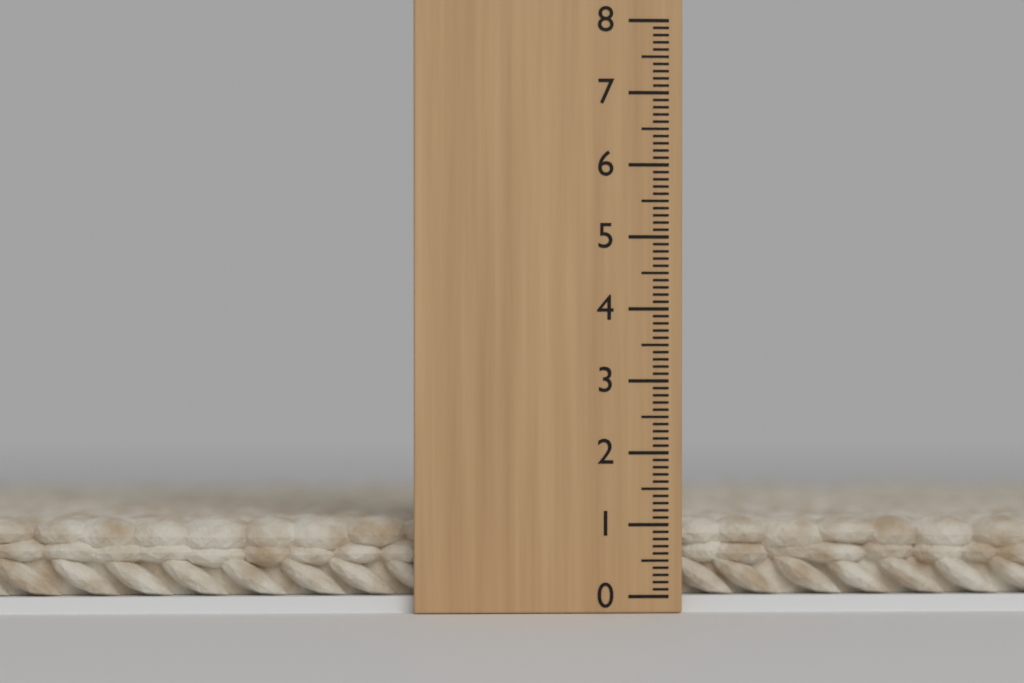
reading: 1.1 (no unit)
